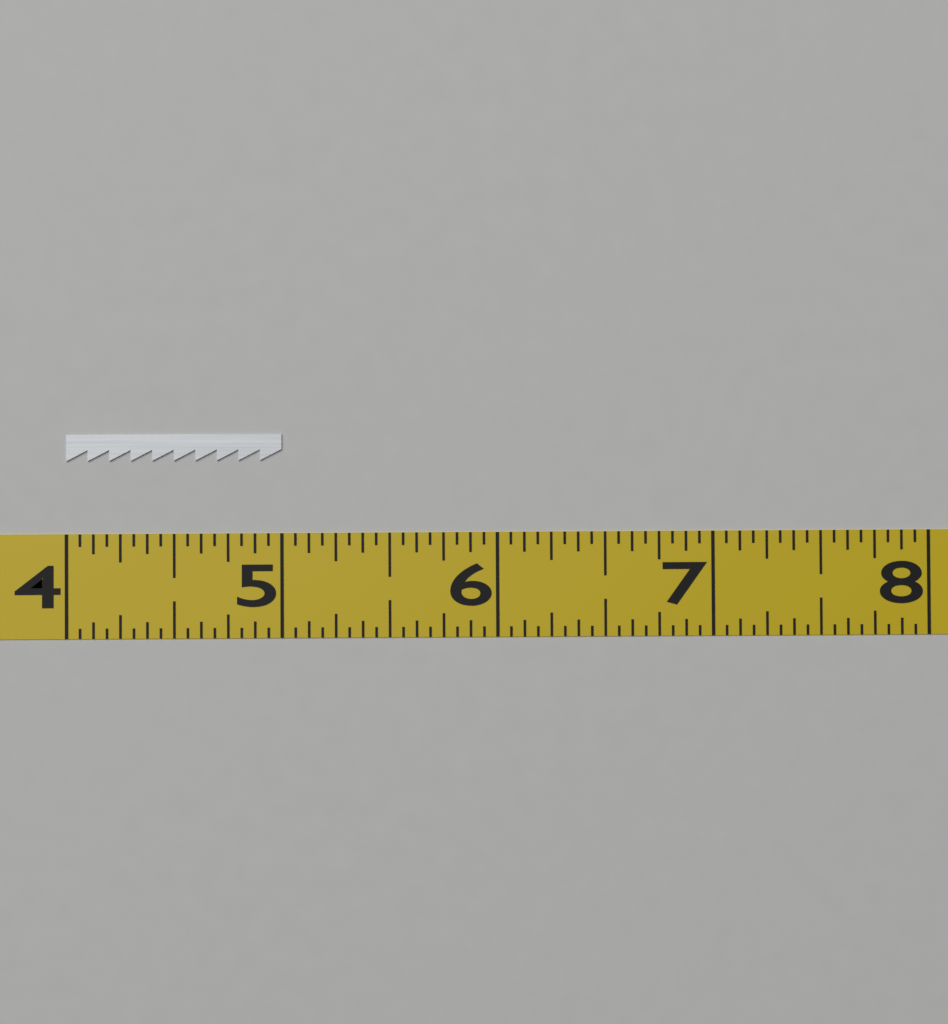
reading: 5.0000 (no unit)
